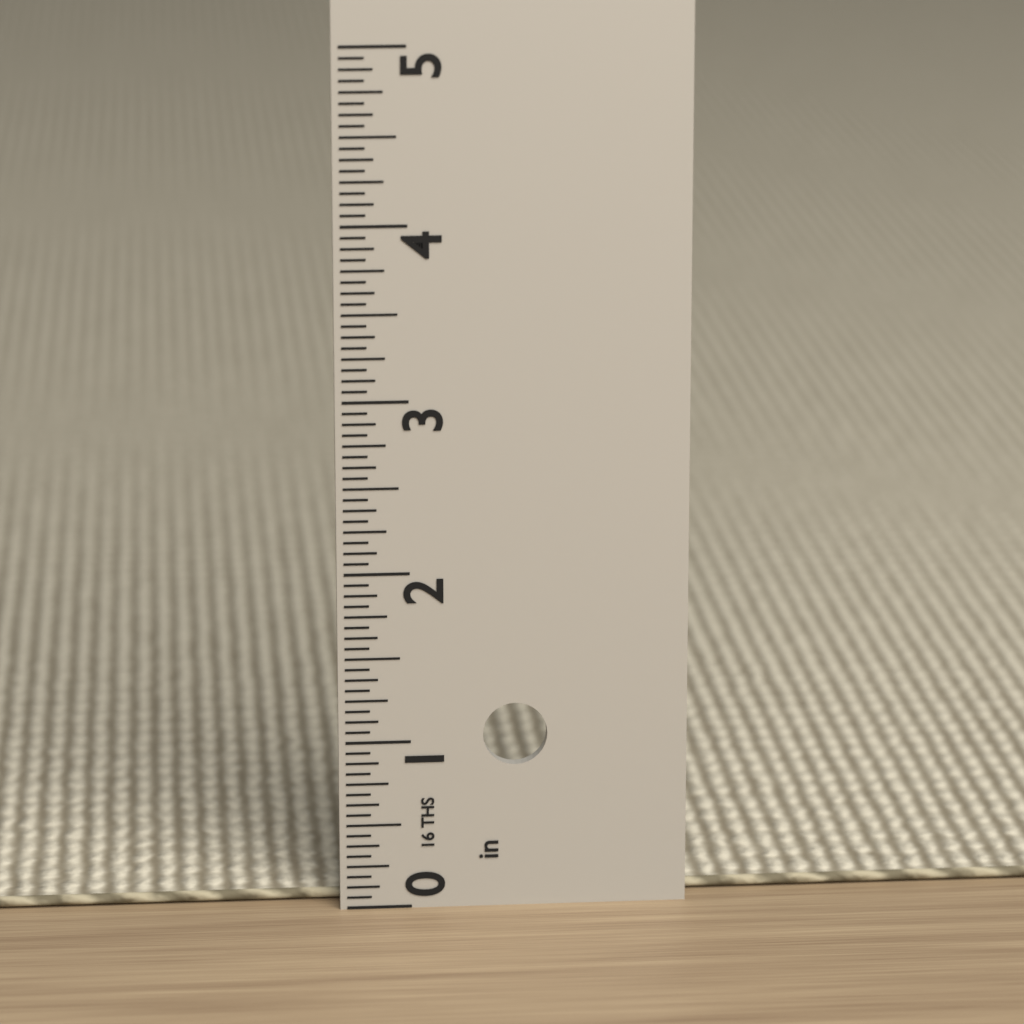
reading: 0.0625 in
